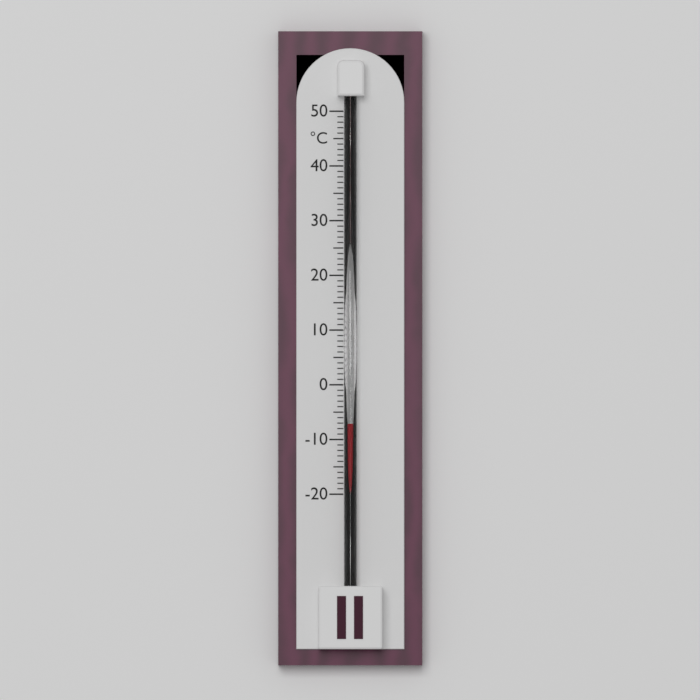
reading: -7 °C
